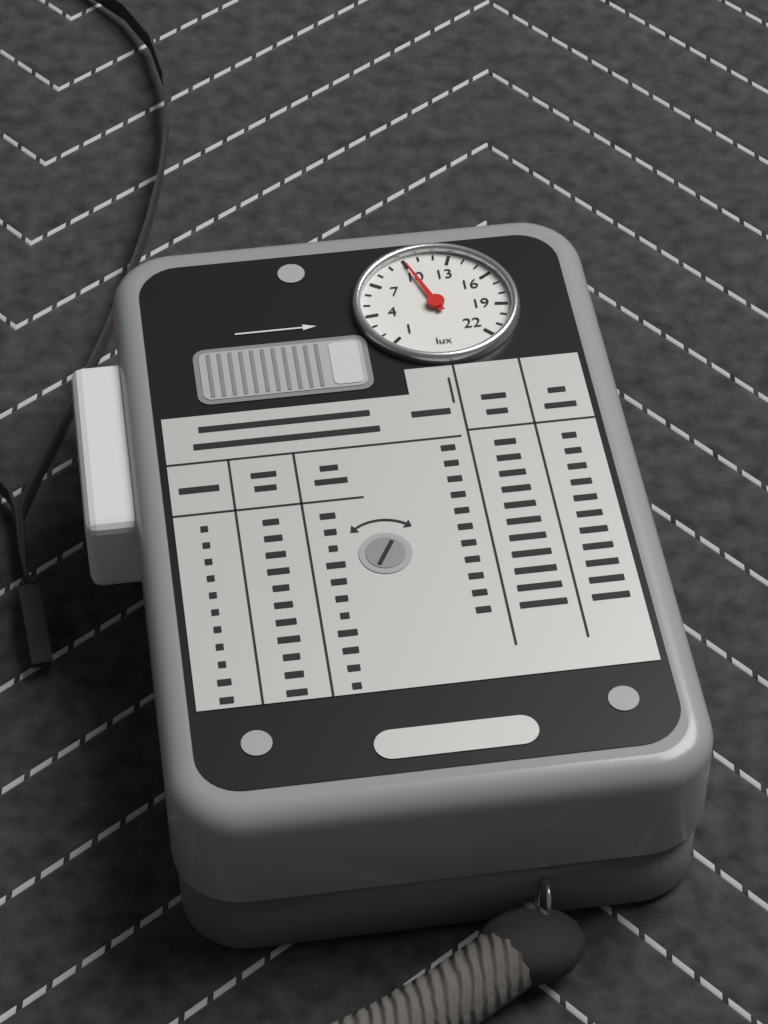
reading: 10 lux
